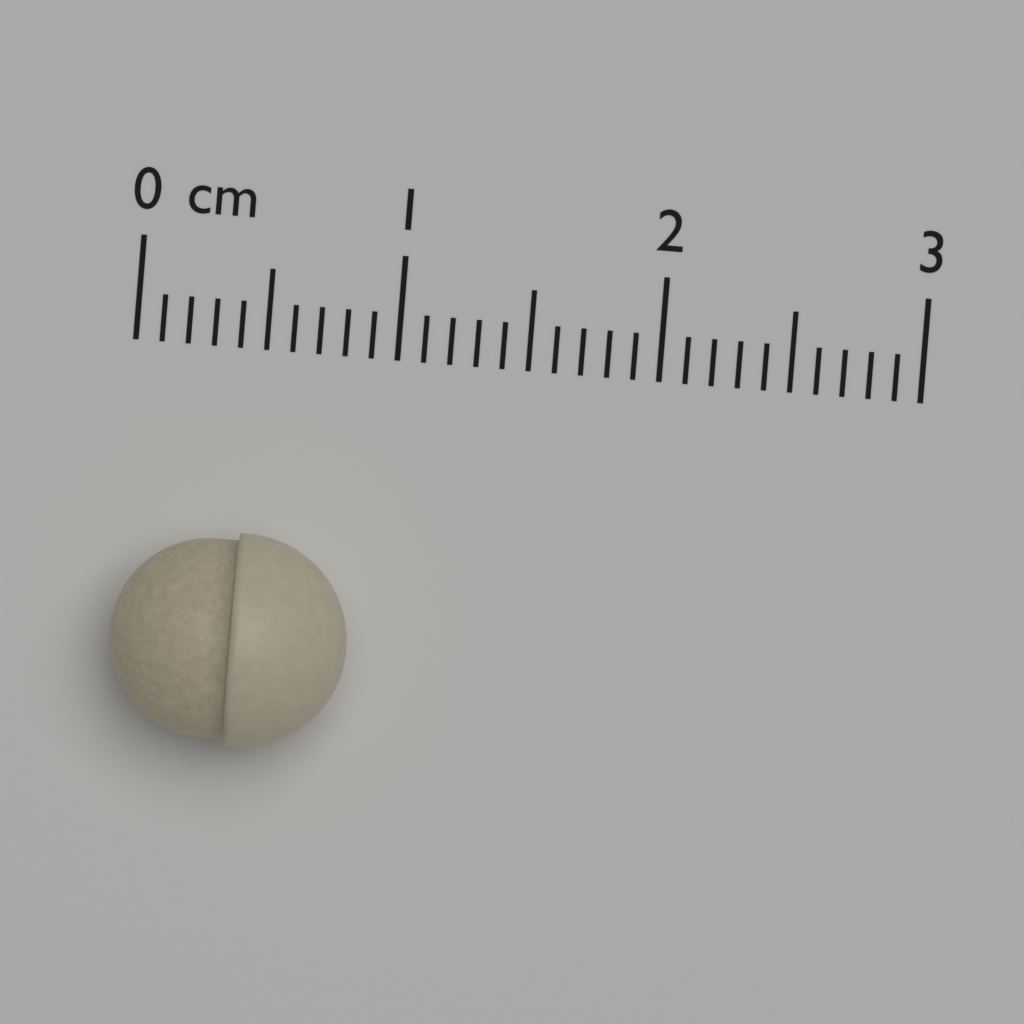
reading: 0.9 cm
